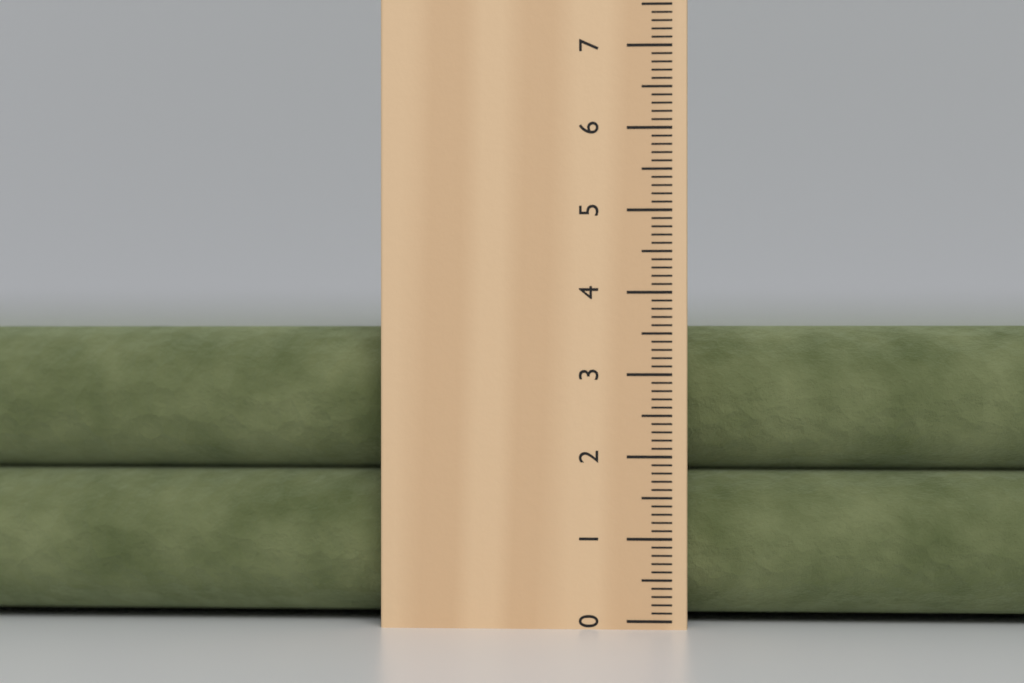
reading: 3.6 cm
